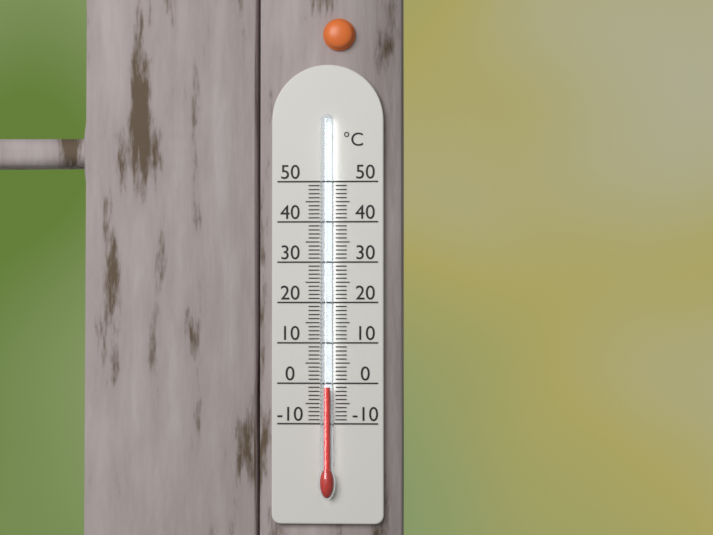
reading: -1 °C
